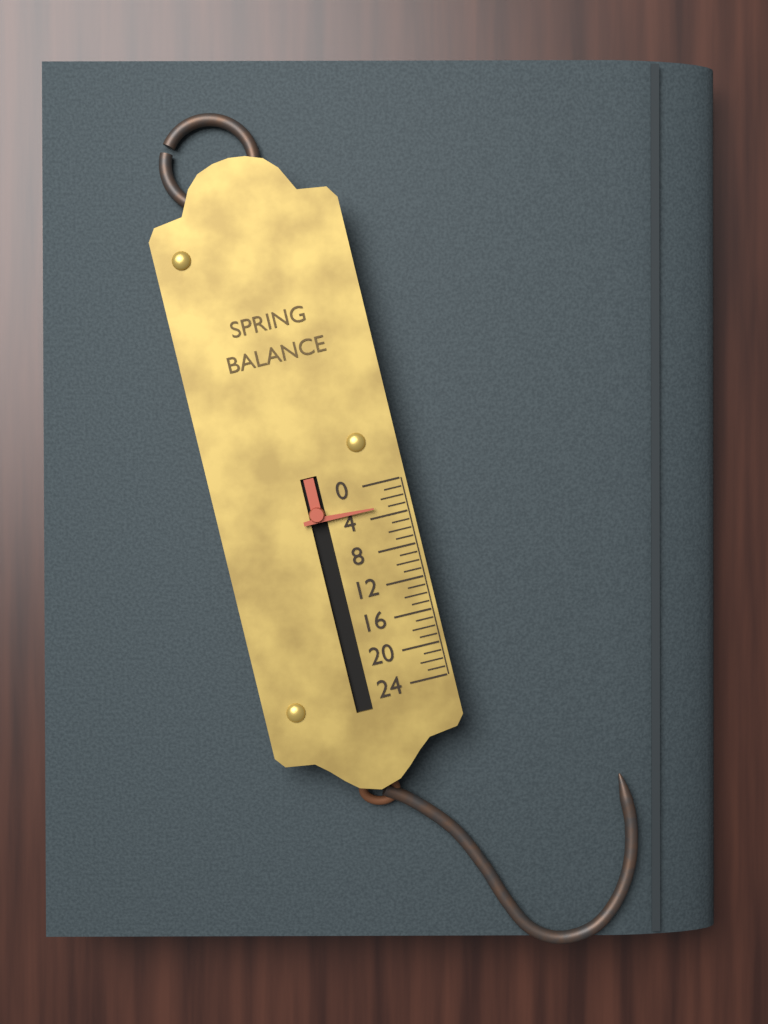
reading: 3 (no unit)
